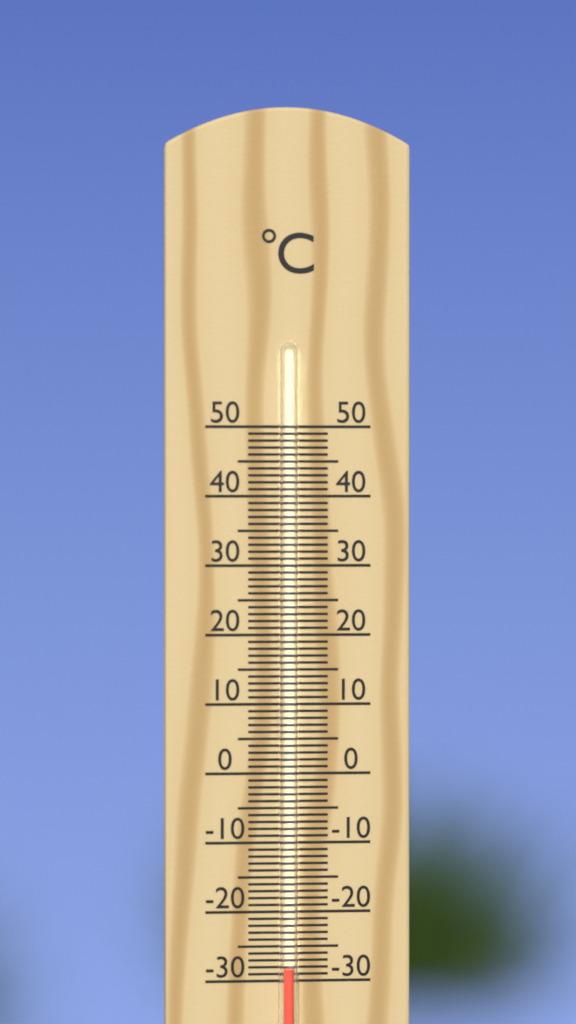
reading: -28 °C
